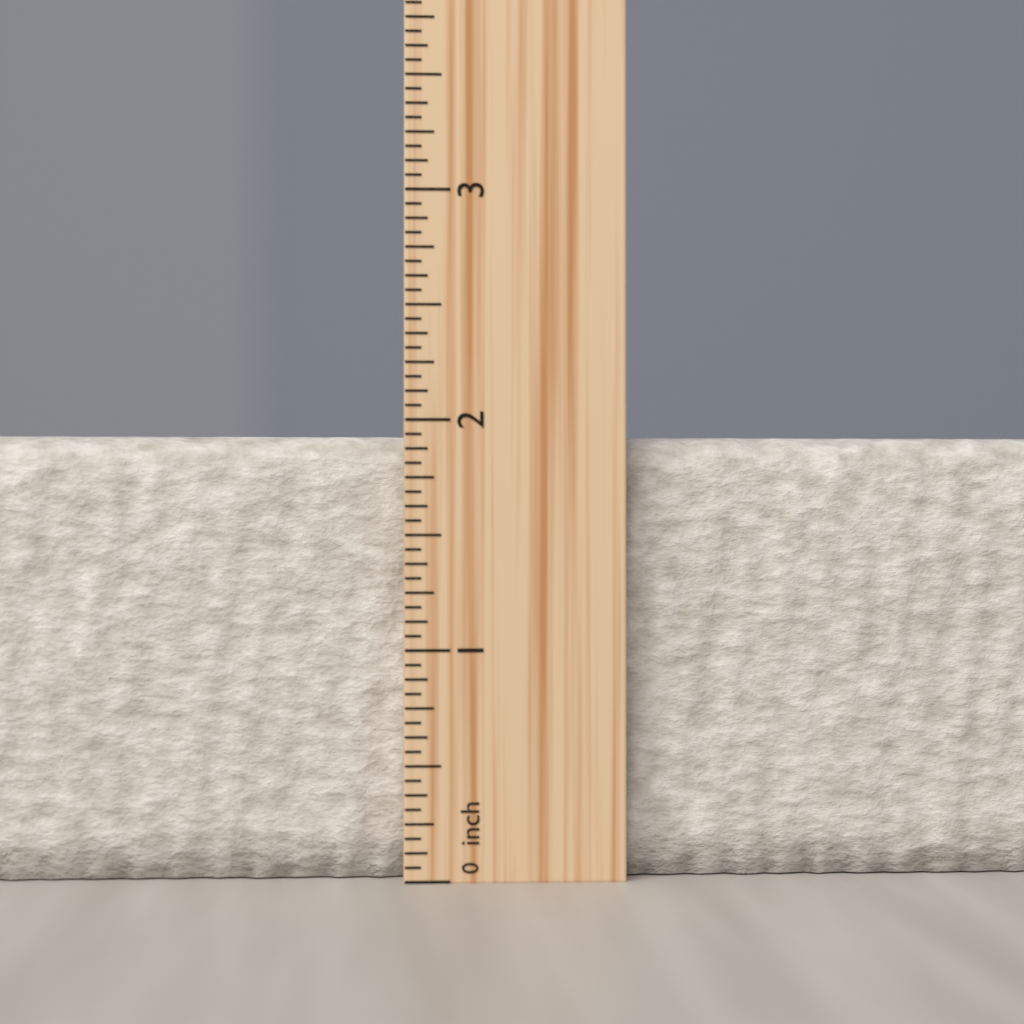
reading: 1.9375 inch
